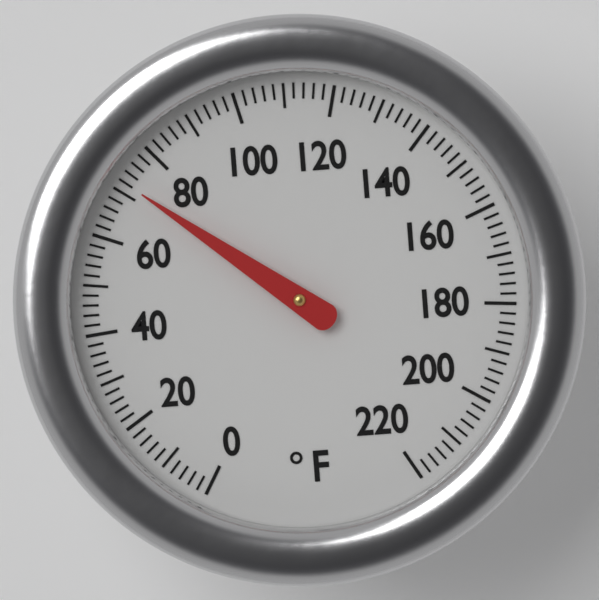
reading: 72 °F
